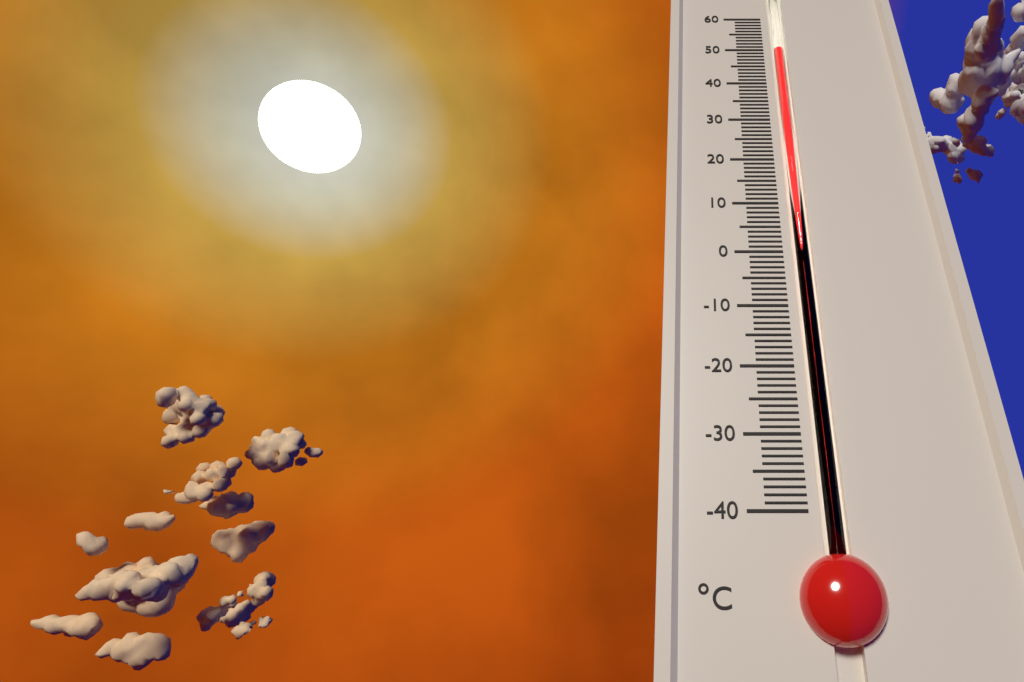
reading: 50 °C
